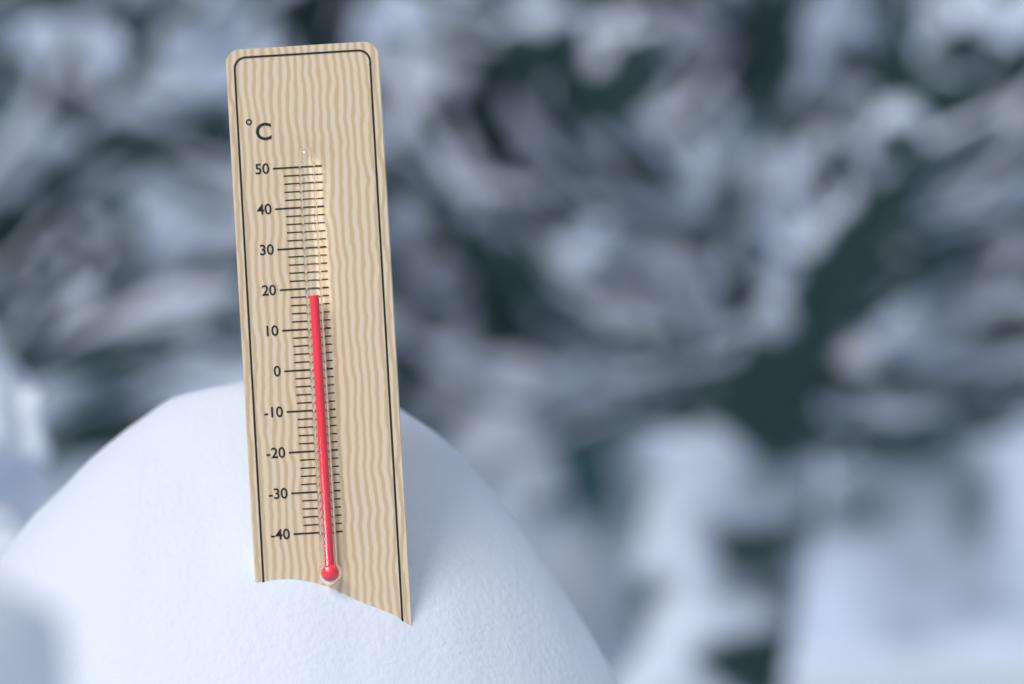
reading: 18 °C
